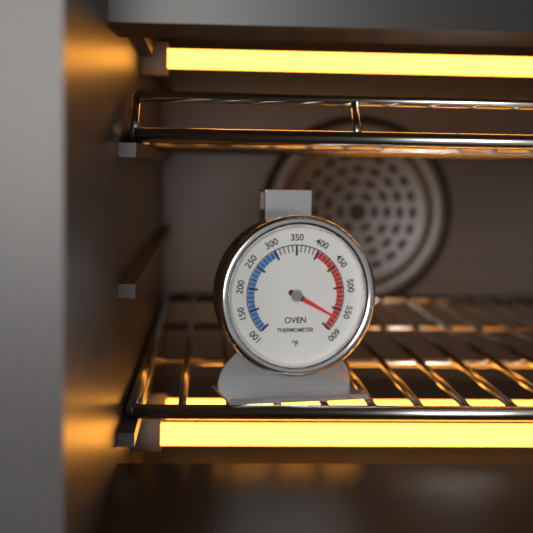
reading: 570 °F
